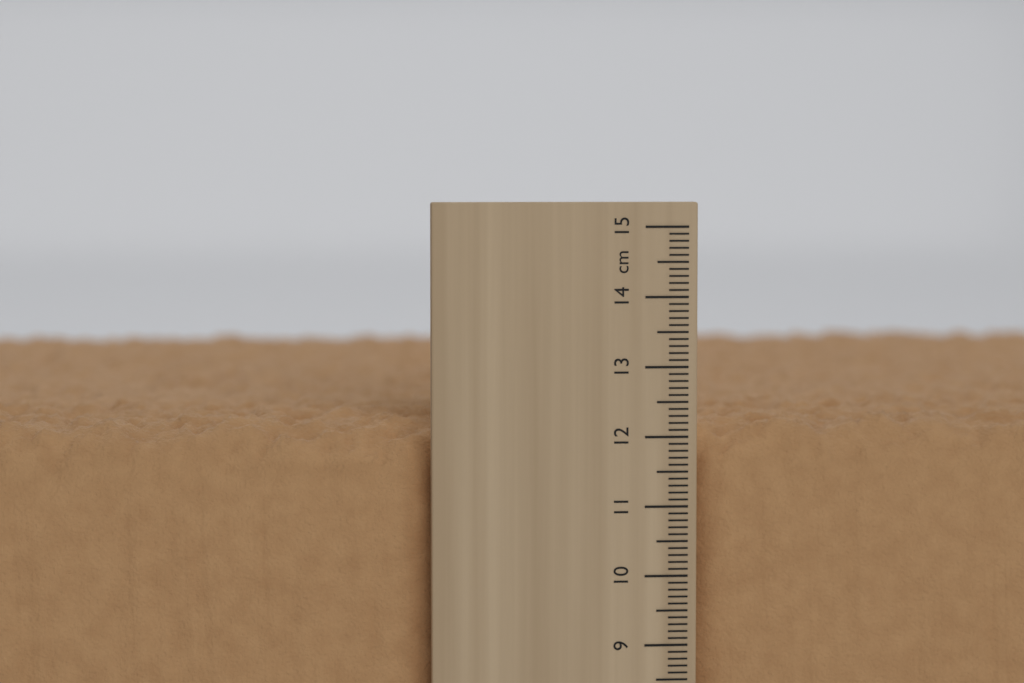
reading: 12.3 cm
